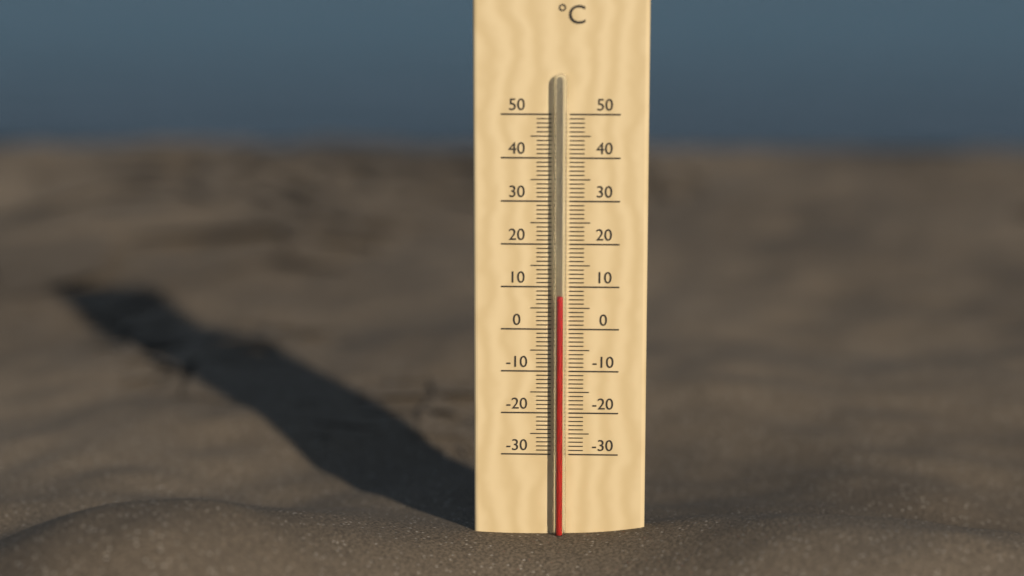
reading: 8 °C
